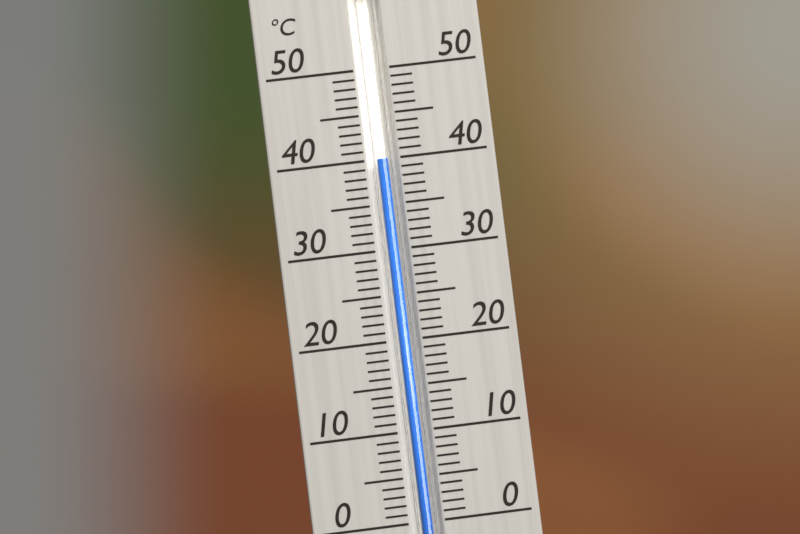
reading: 40 °C
